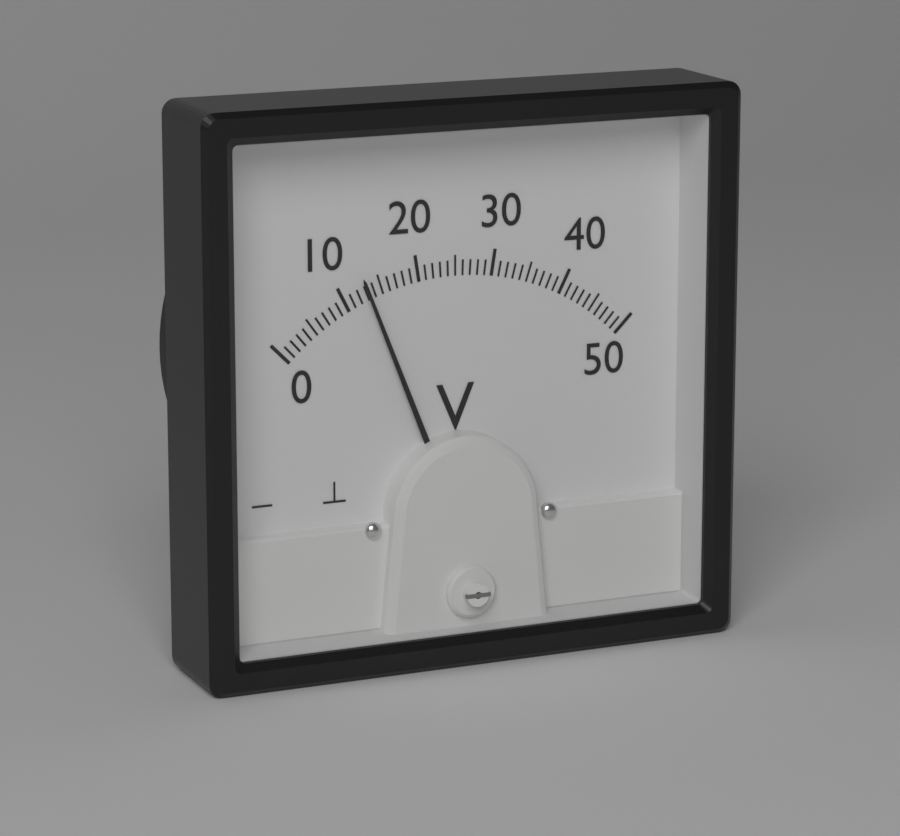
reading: 13 V
